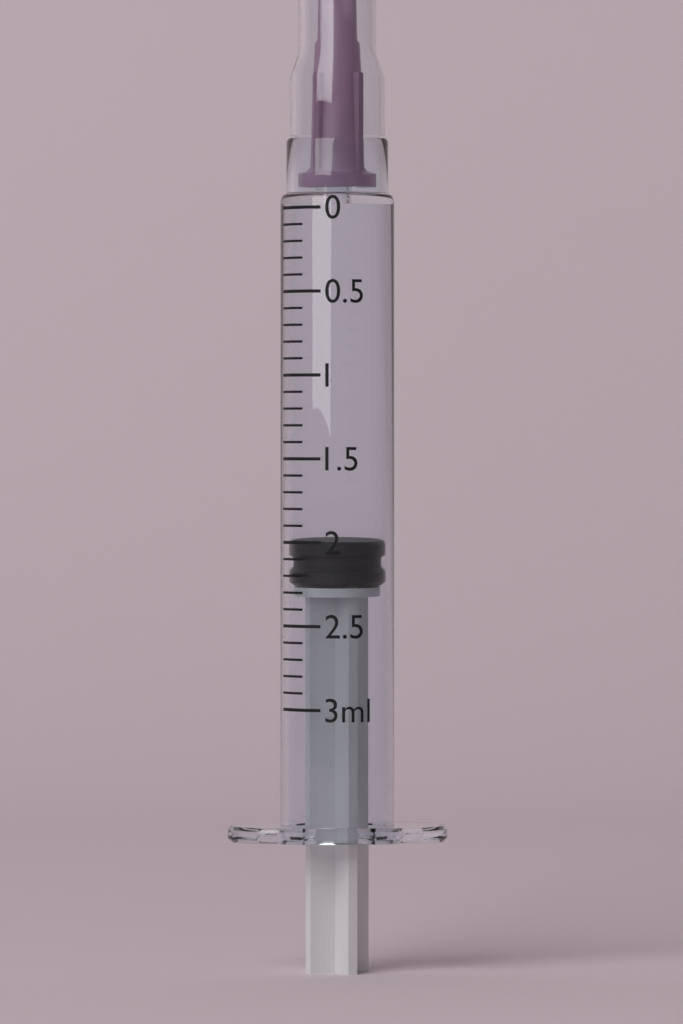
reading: 2.0 ml
